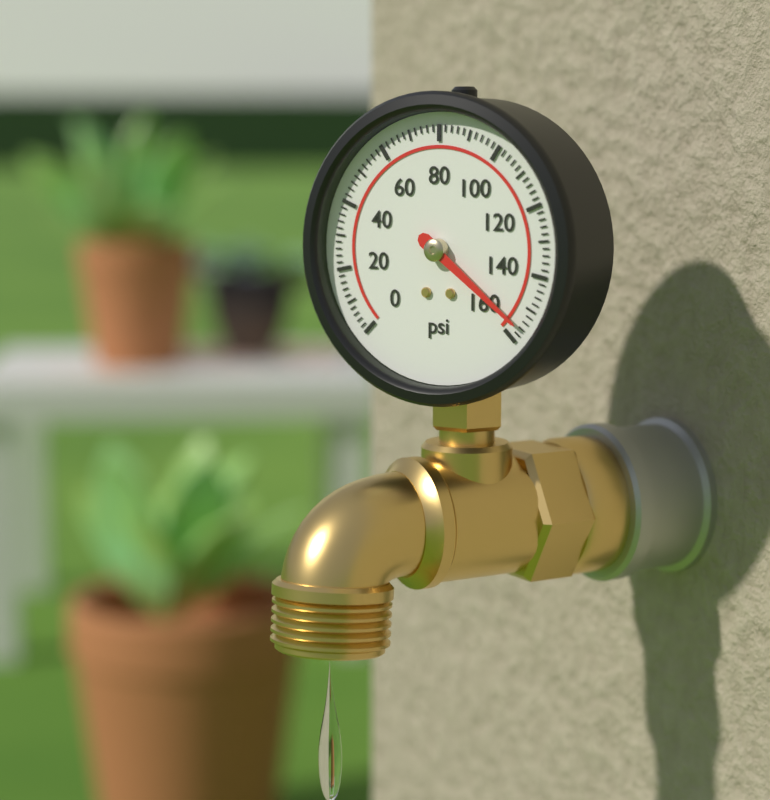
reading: 156 psi
